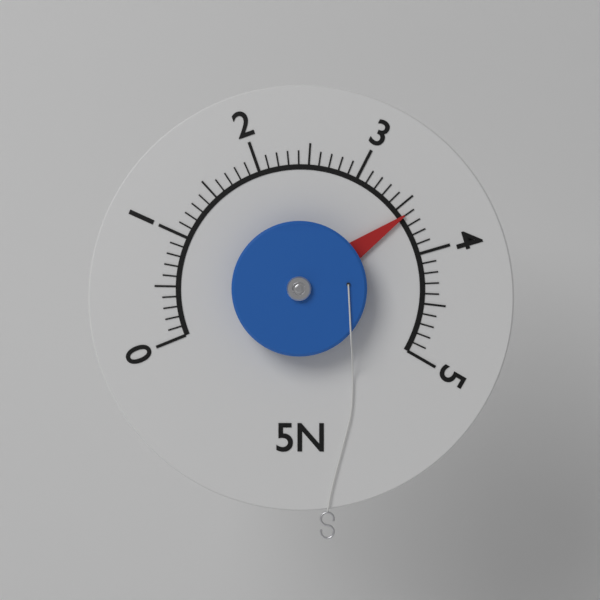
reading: 3.6 N
